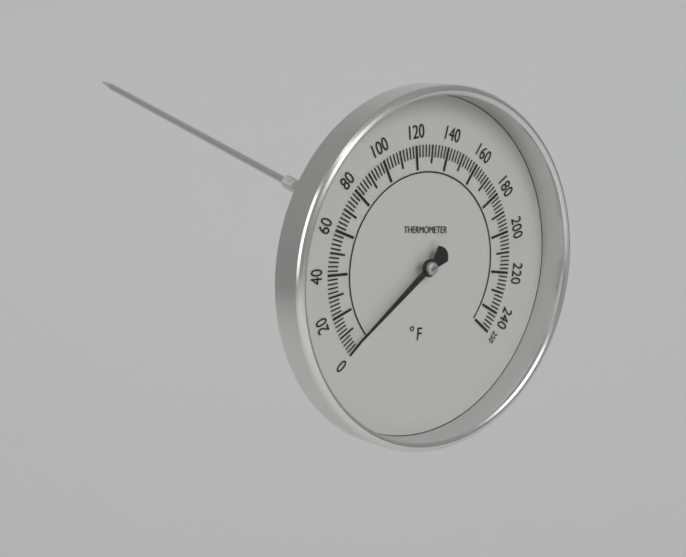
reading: 4 °F
